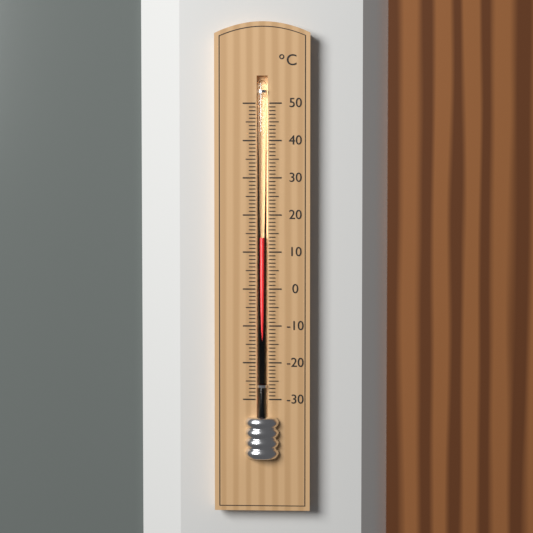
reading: 14 °C
